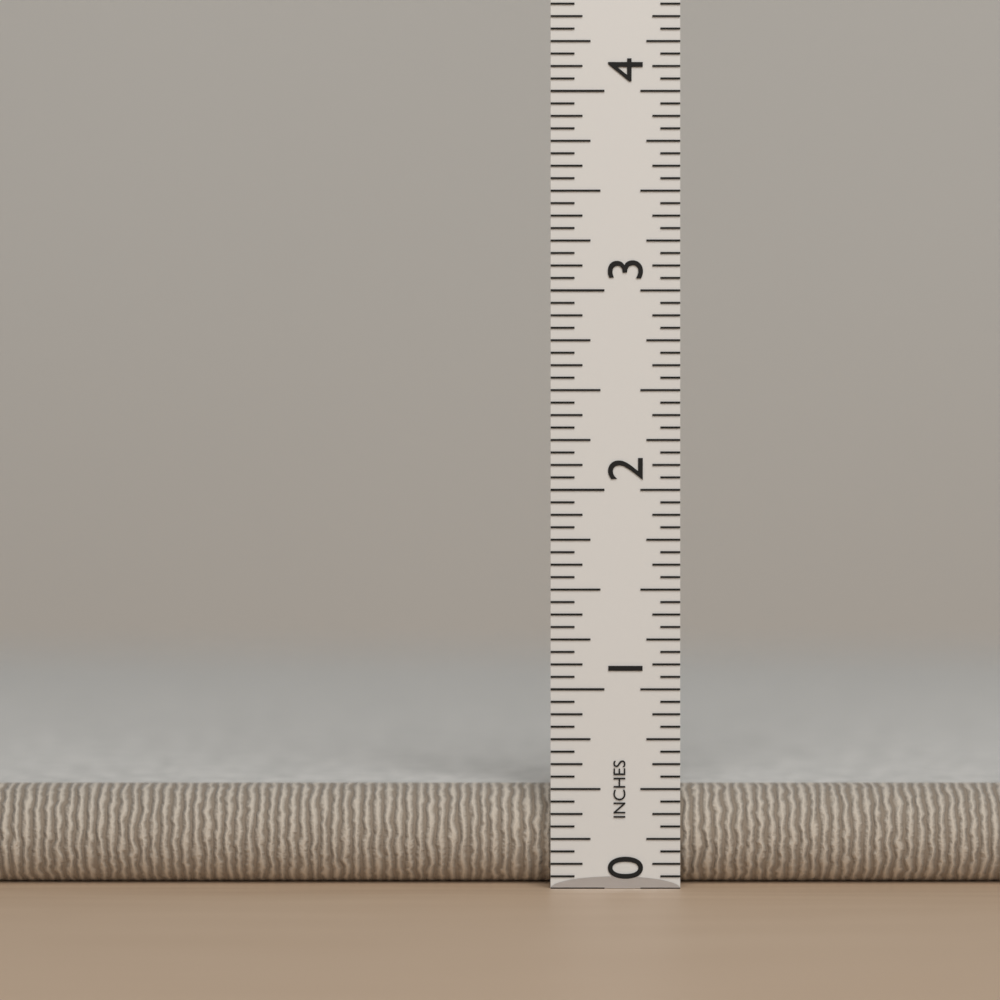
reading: 0.5000 in
